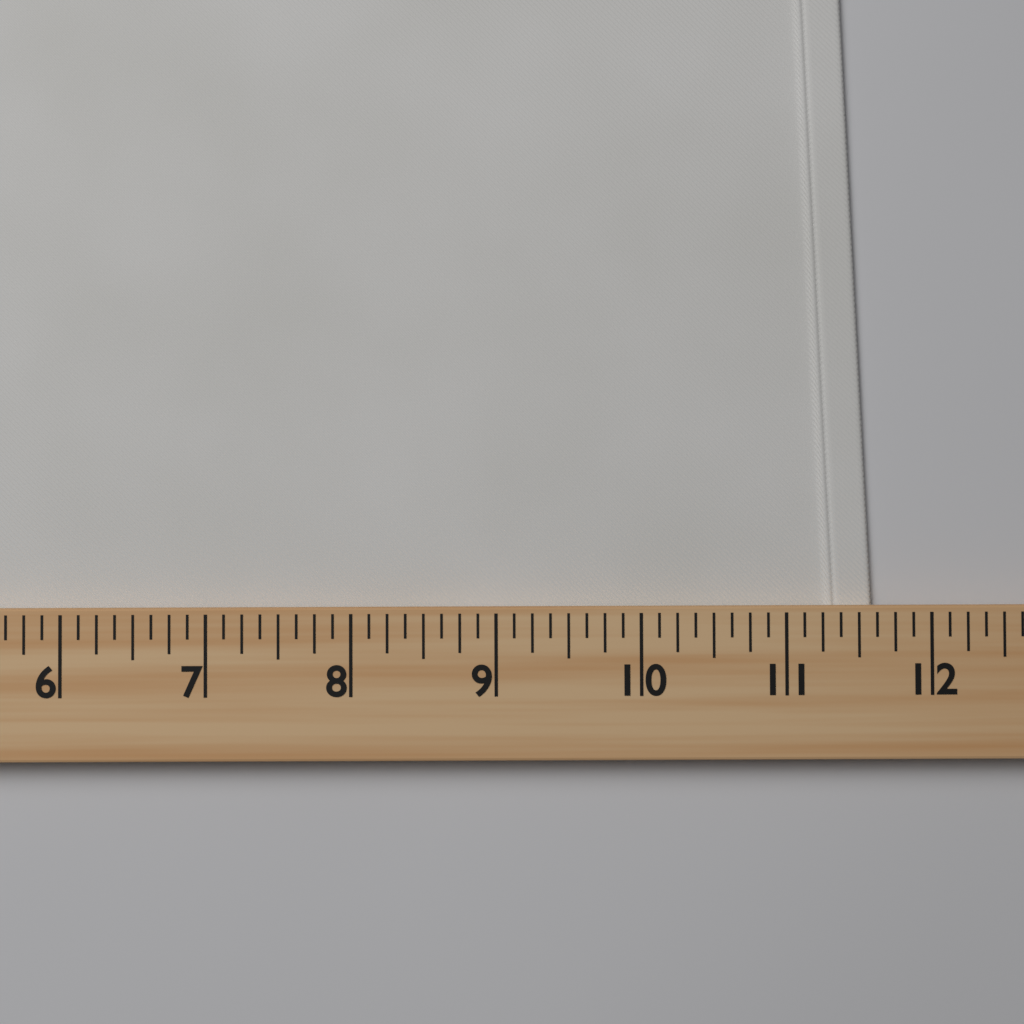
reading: 11.625 (no unit)
